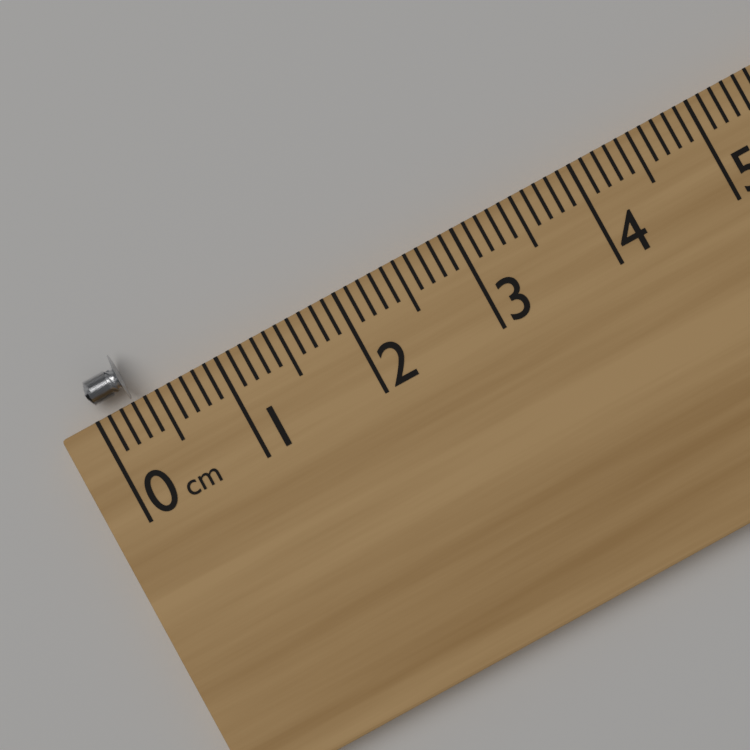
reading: 0.3 cm
